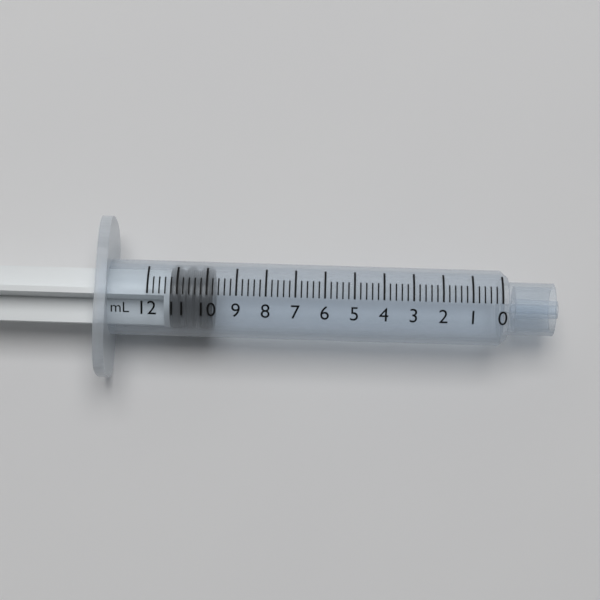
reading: 9.8 mL
